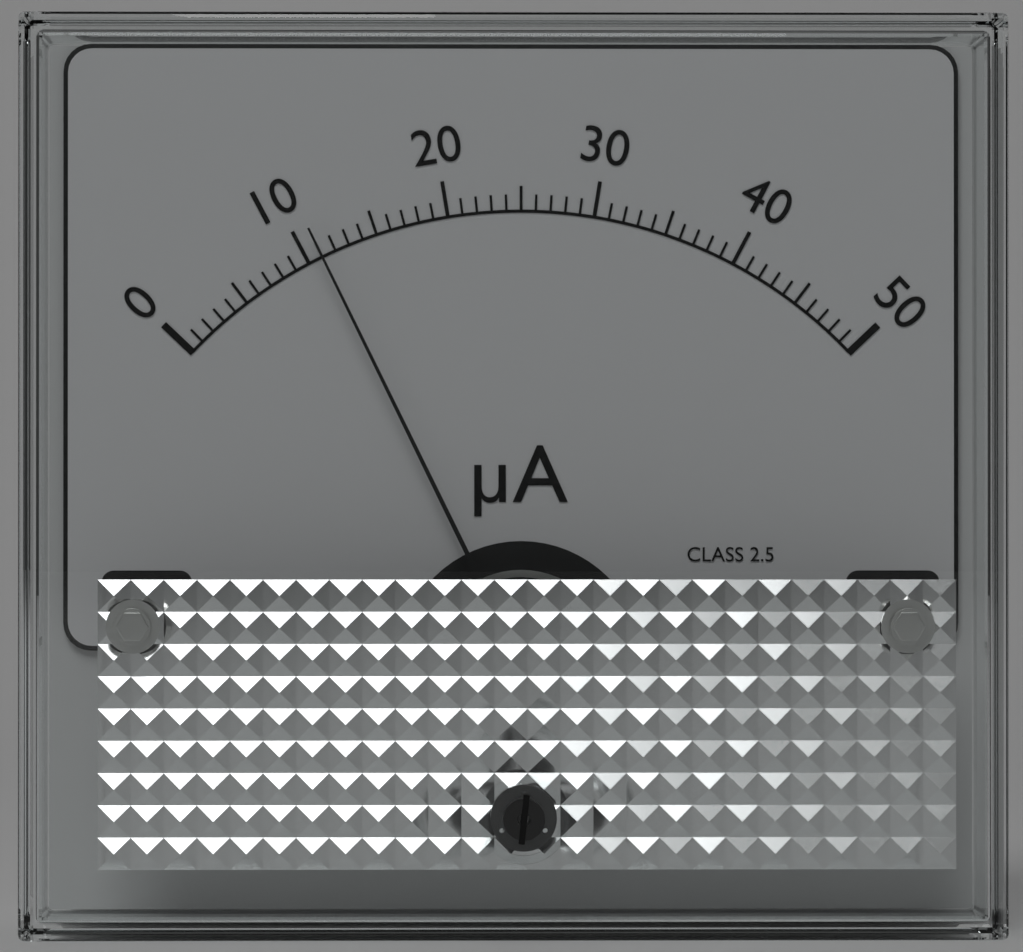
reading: 11 µA
